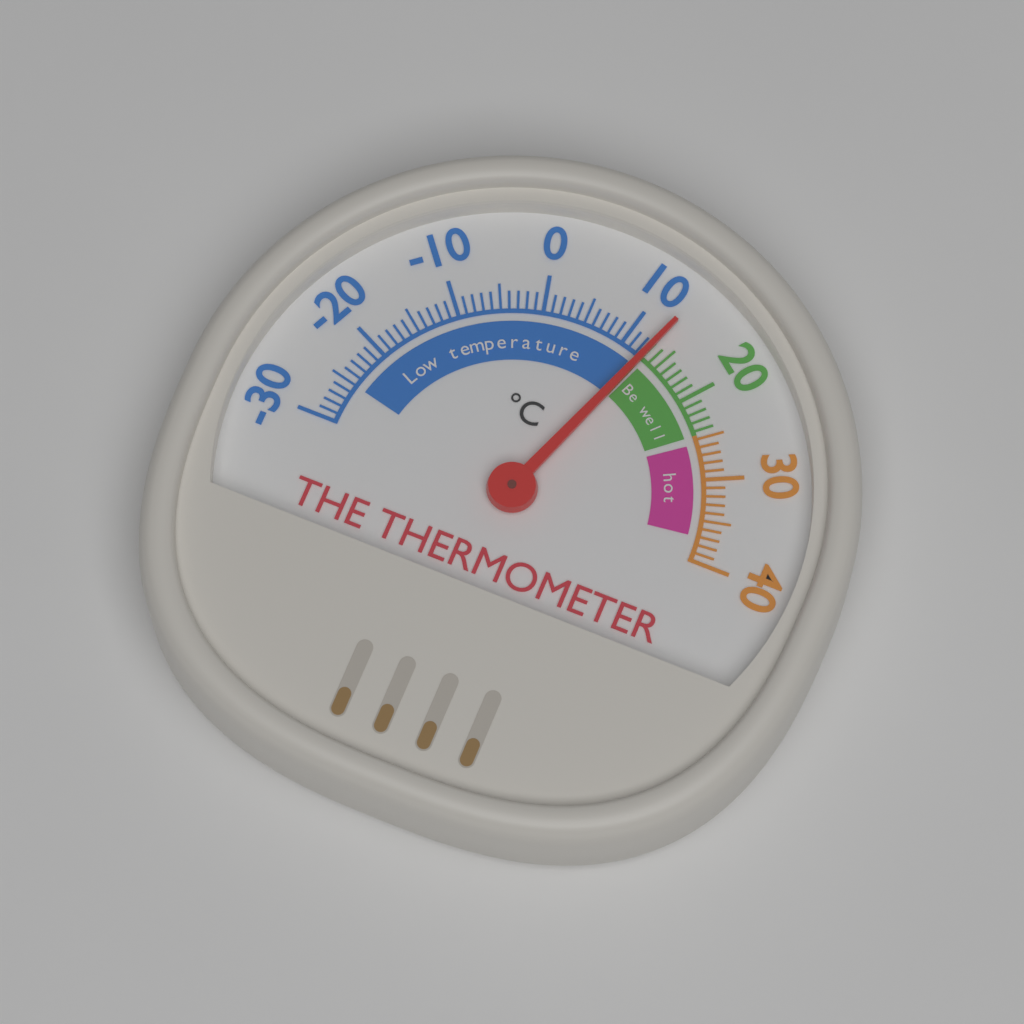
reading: 13 °C
